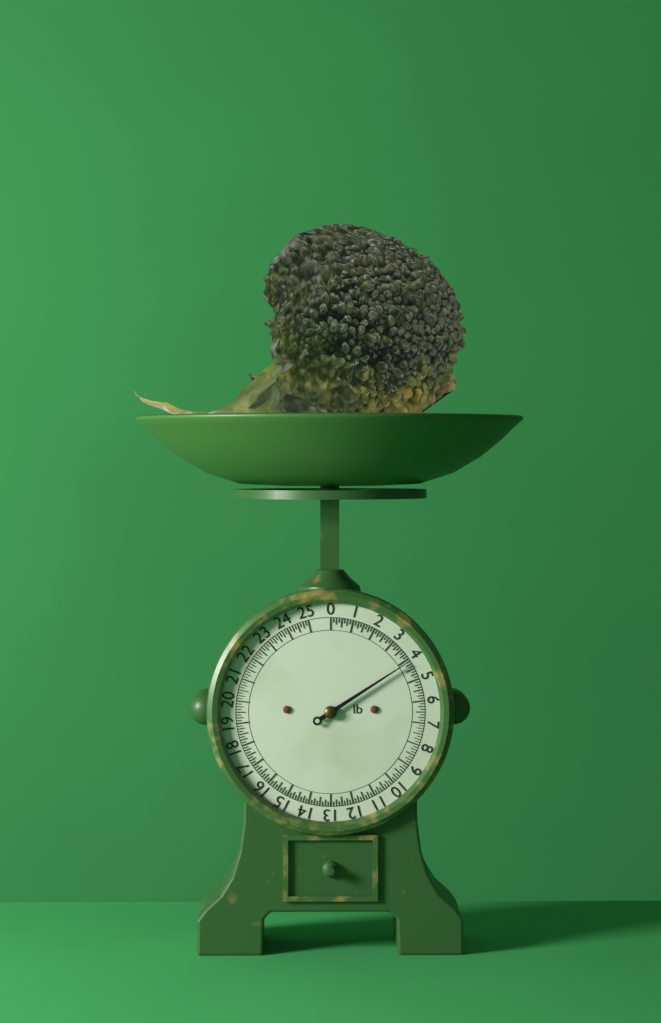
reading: 4.125 lb
